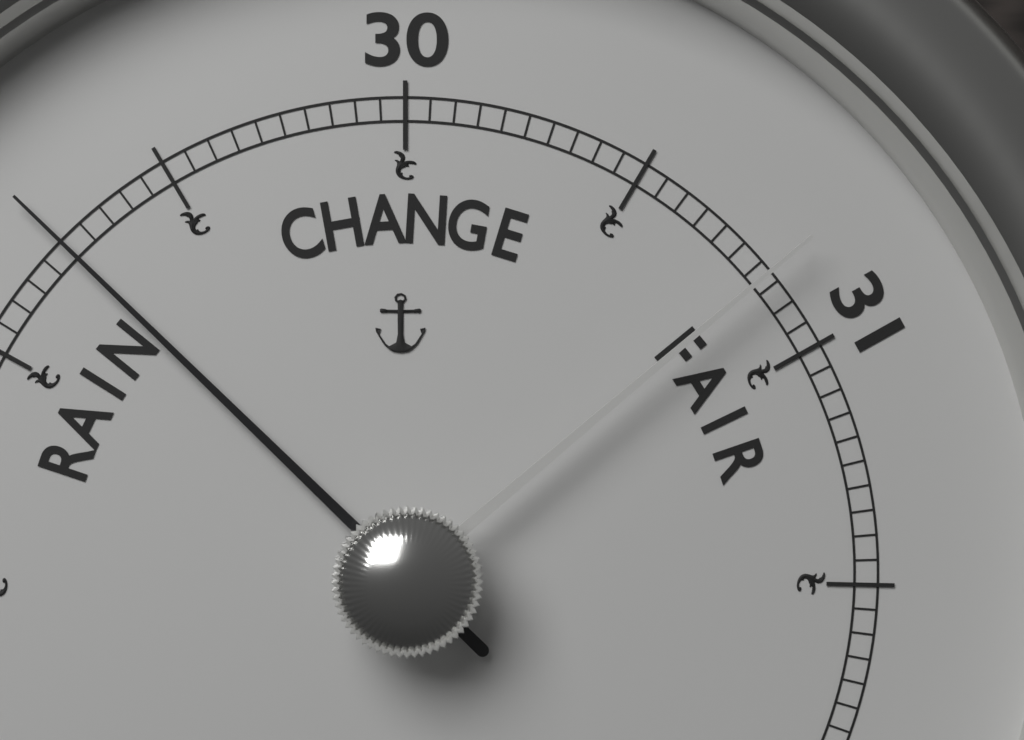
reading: 29.25 (no unit)
